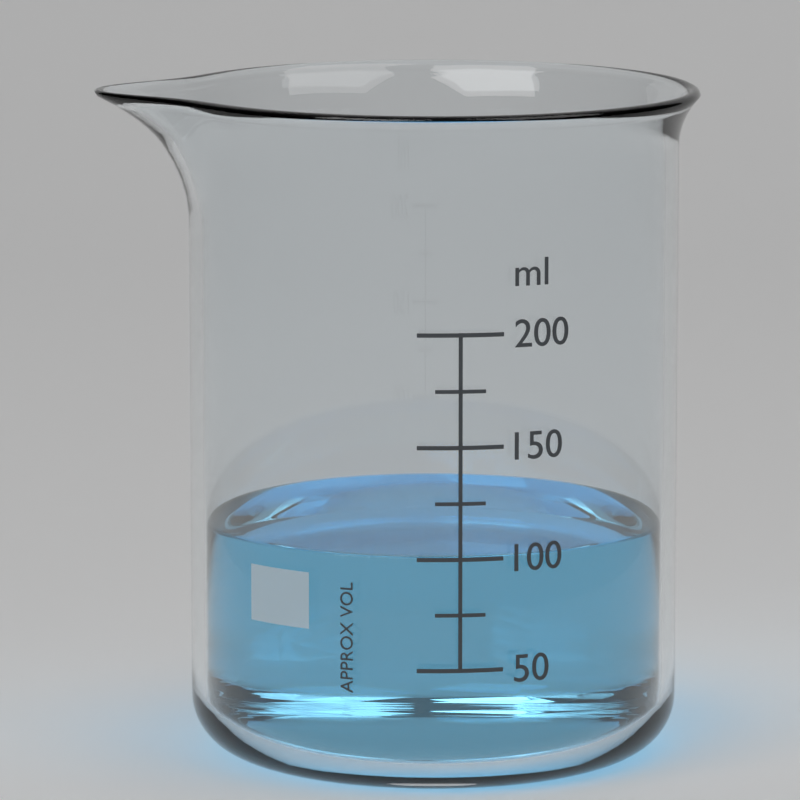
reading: 100 ml
